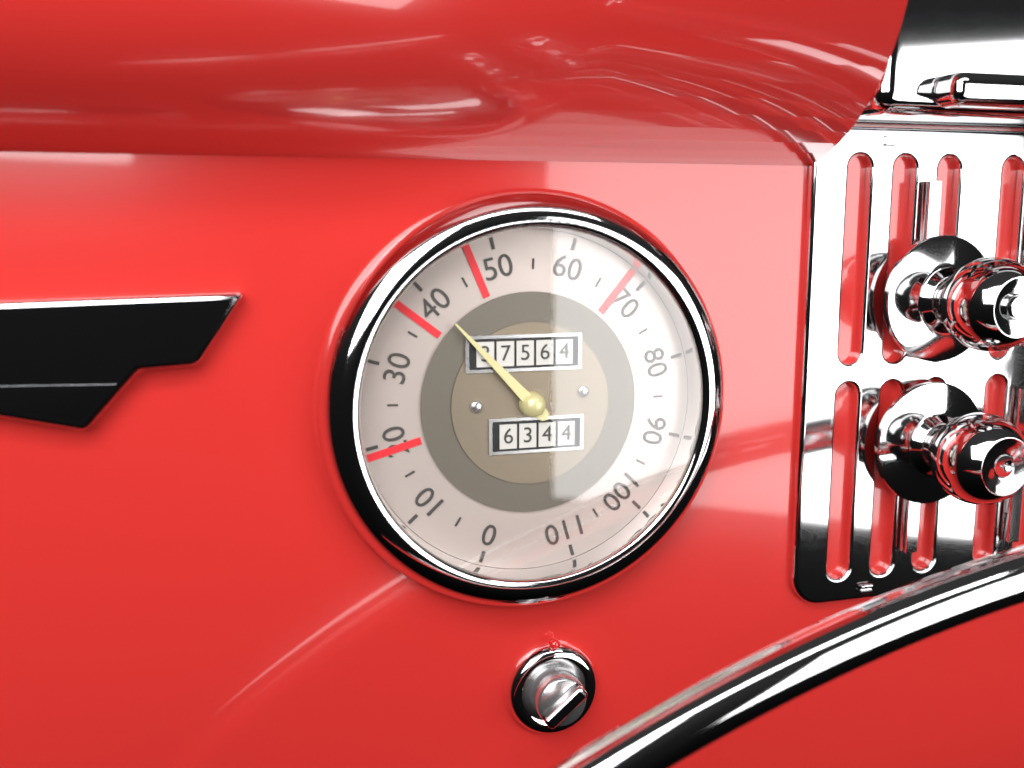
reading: 40 mph
